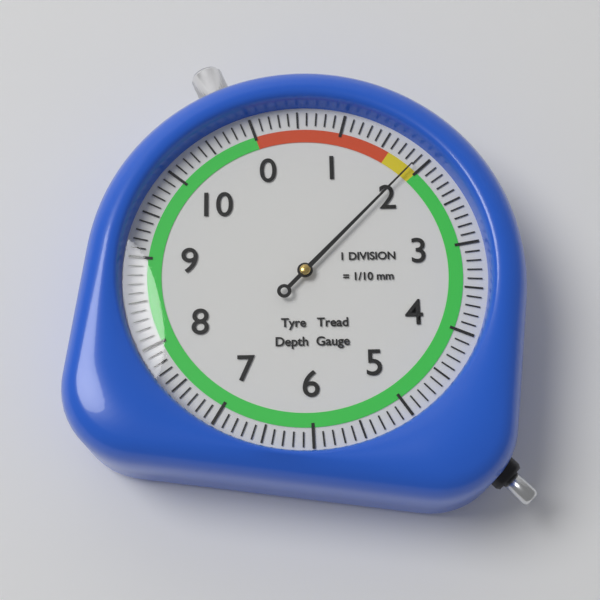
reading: 1.9 mm
